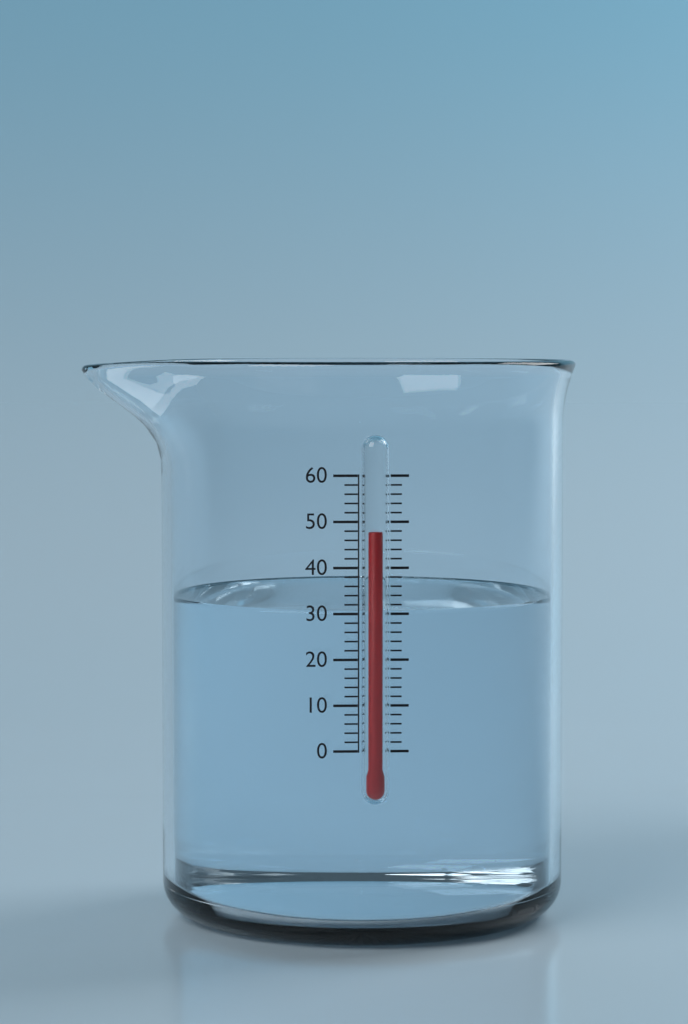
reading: 48 (no unit)
